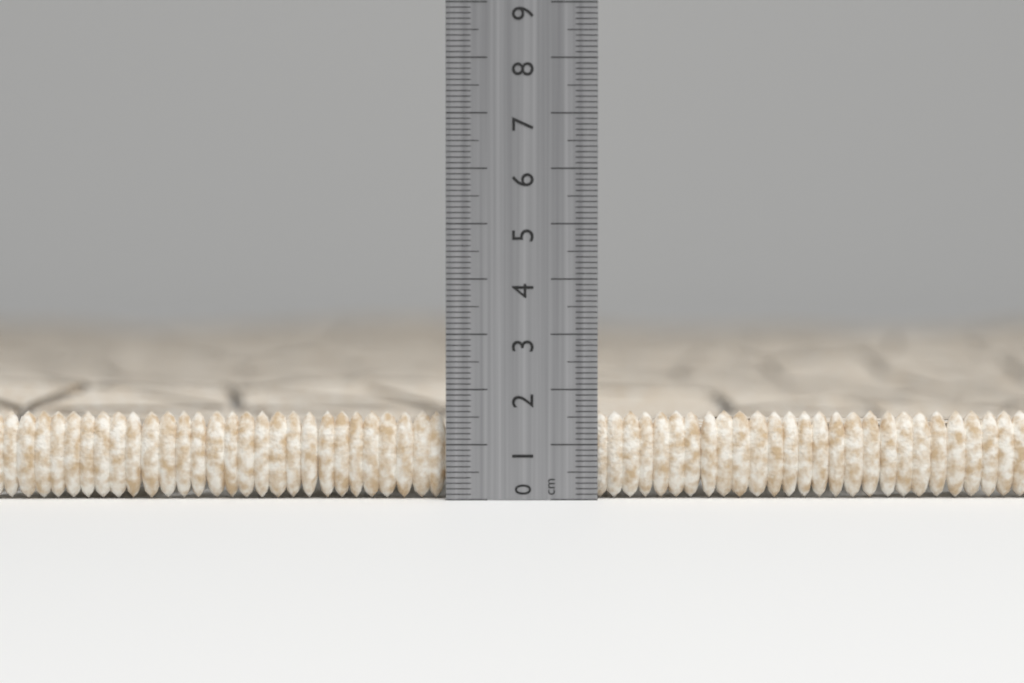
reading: 1.6 cm
